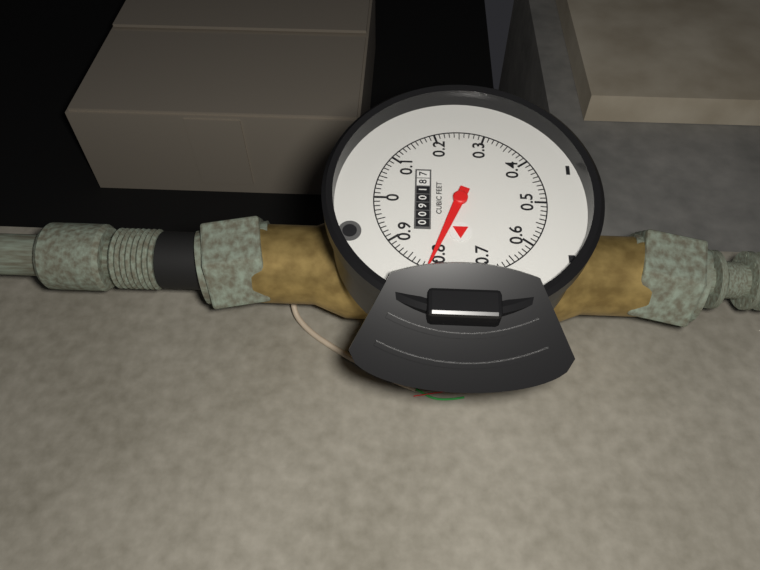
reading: 0.81 cubic feet
